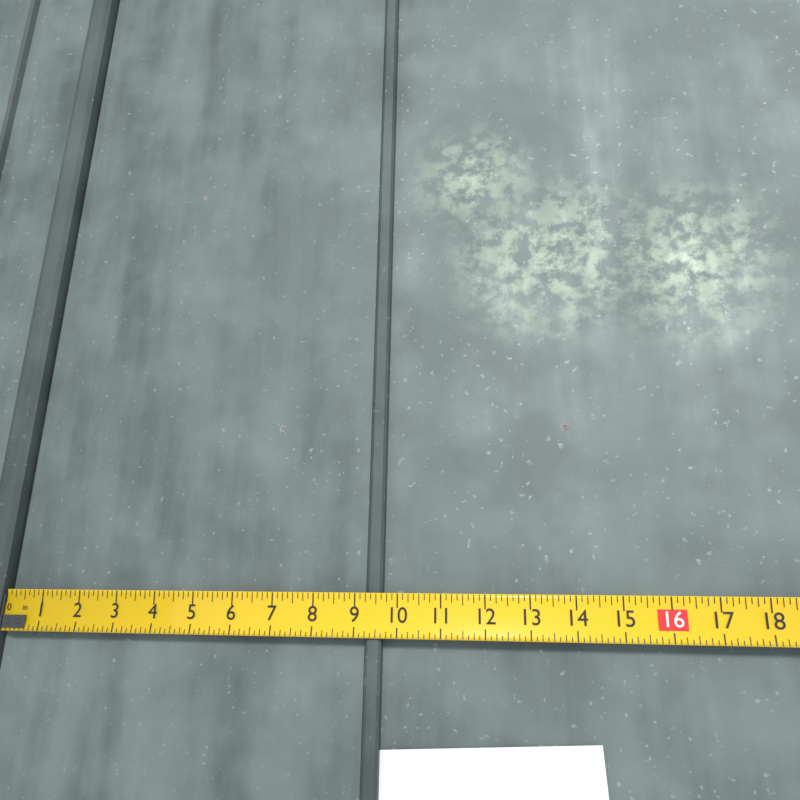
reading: 9.625 in
